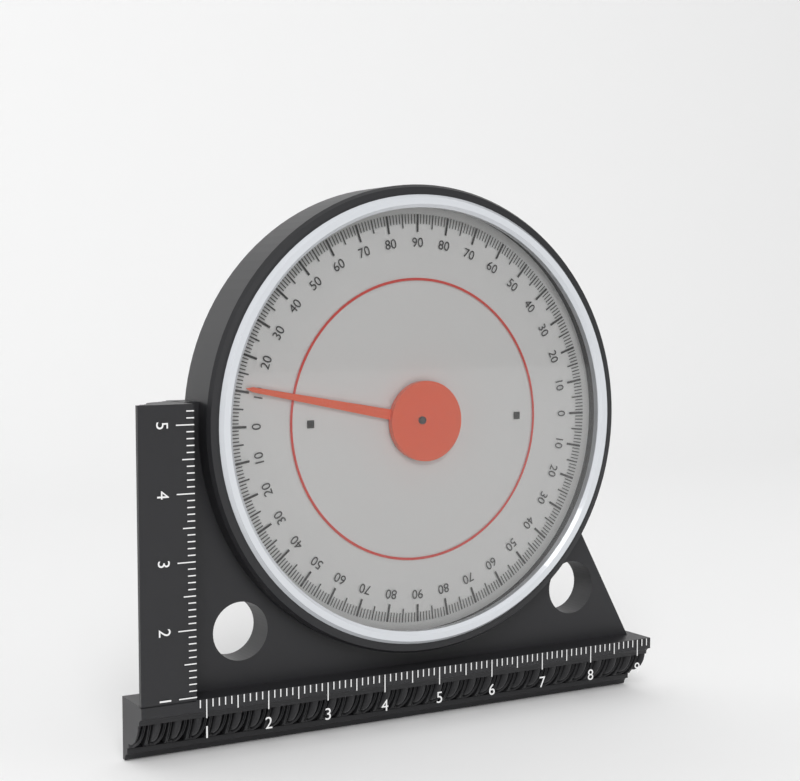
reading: 11 (no unit)
